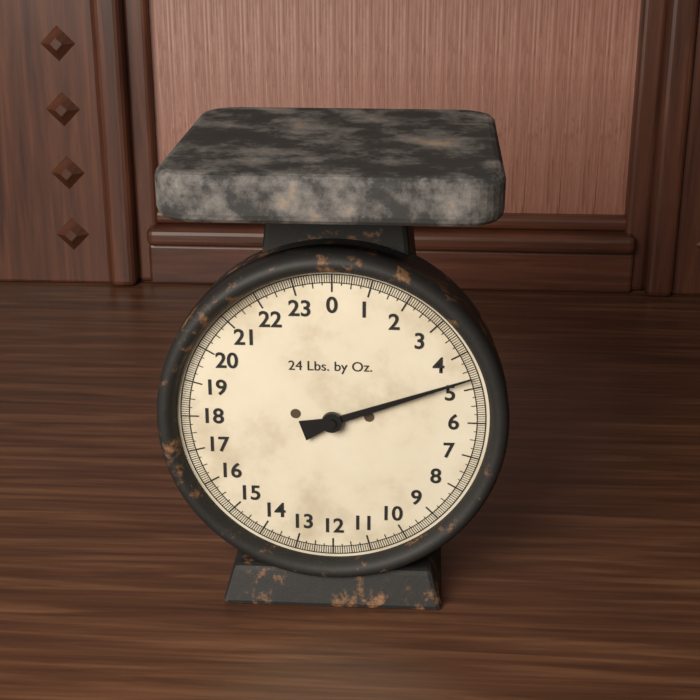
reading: 4.6875 lb
